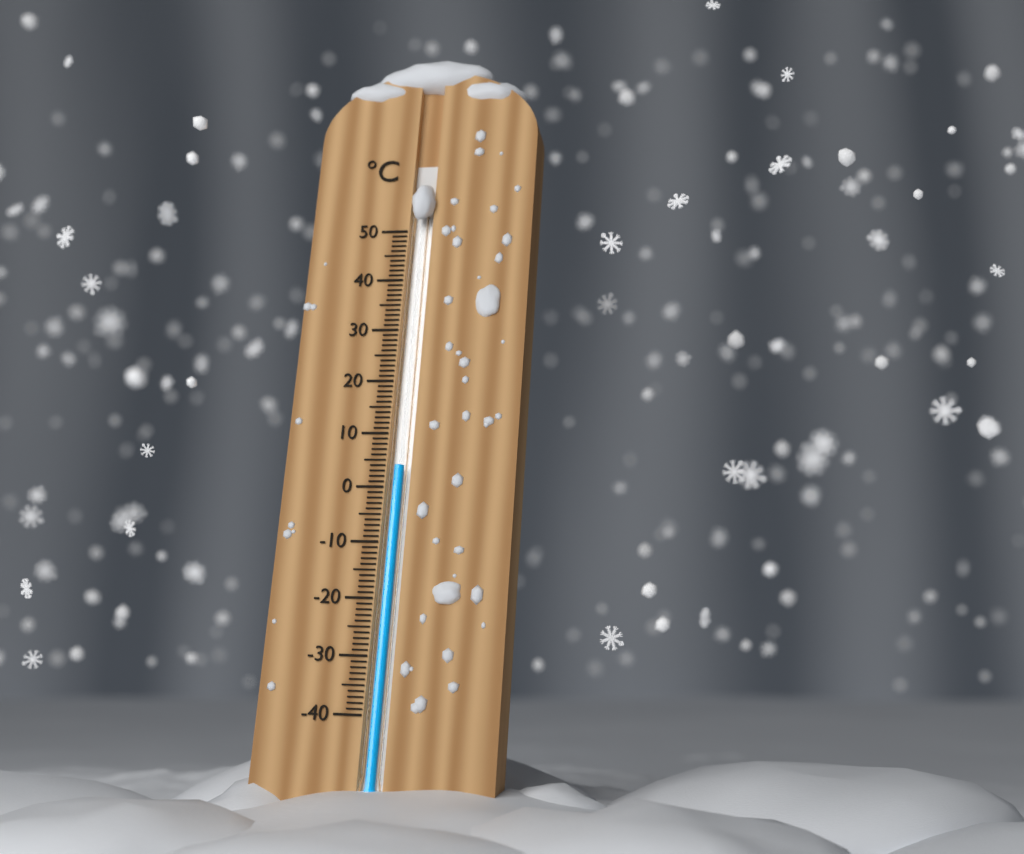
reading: 4 °C
